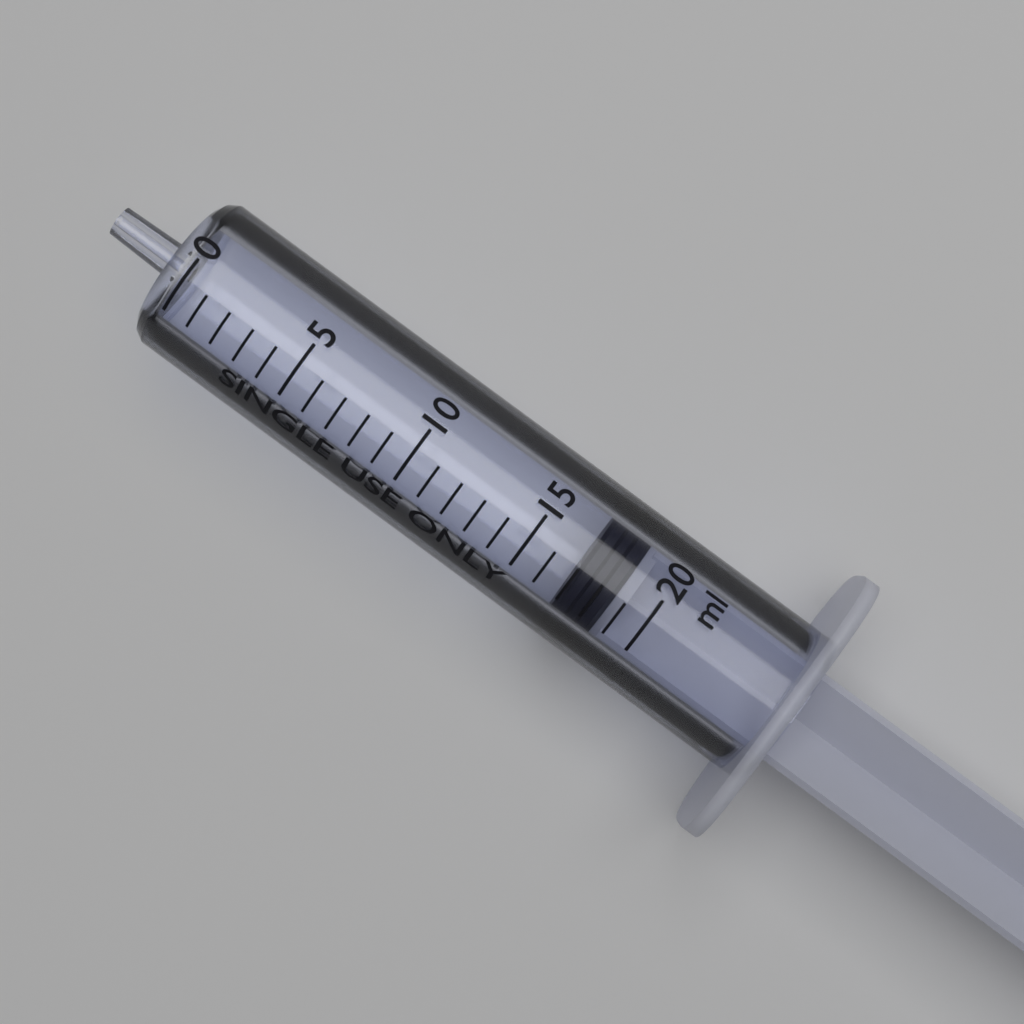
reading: 17 ml
